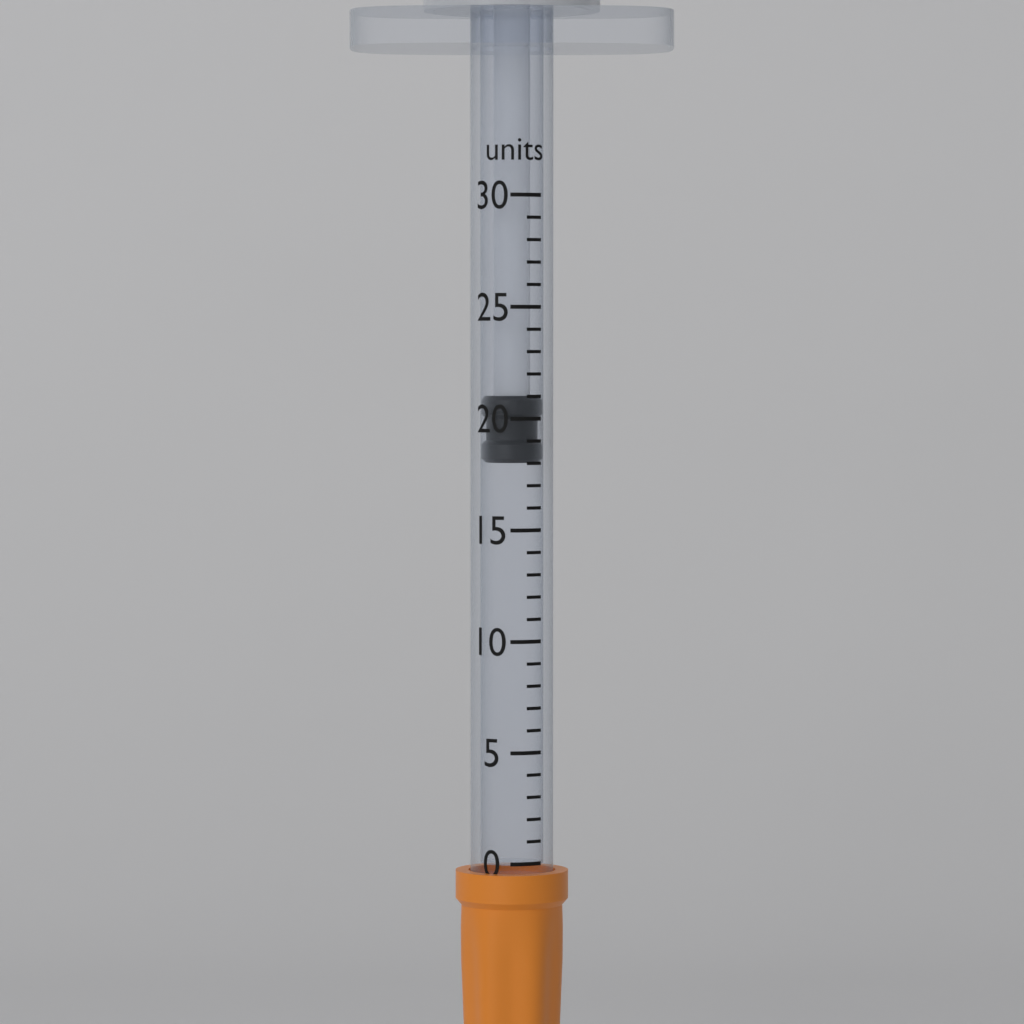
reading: 18 units
